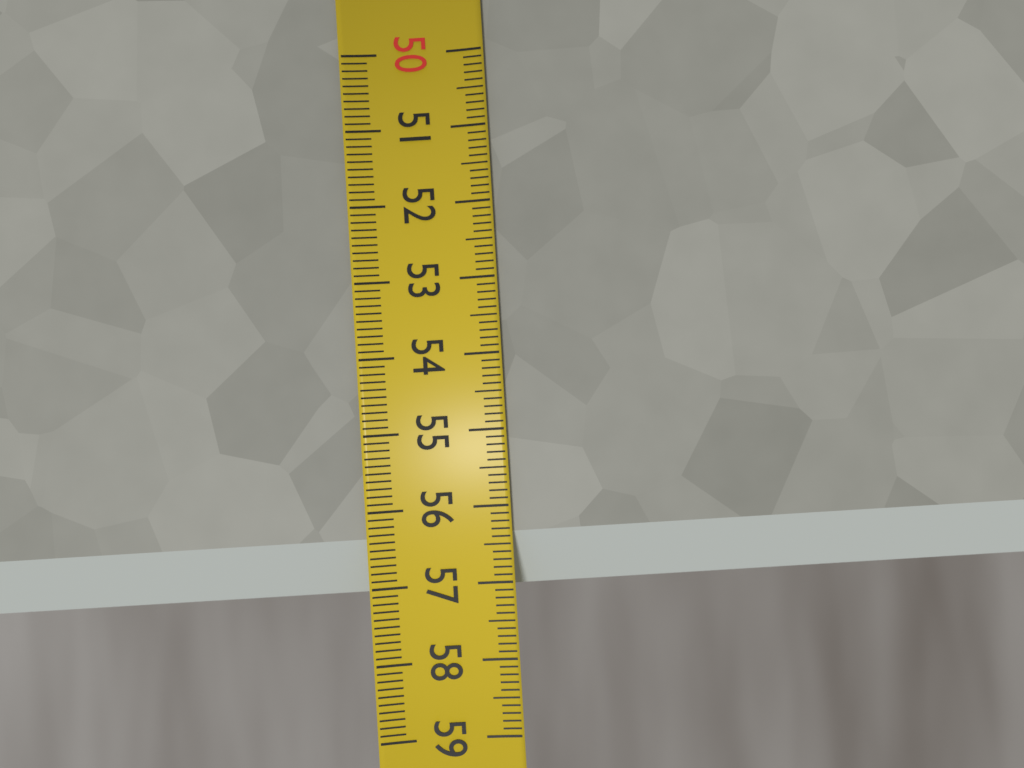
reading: 57.1 (no unit)
